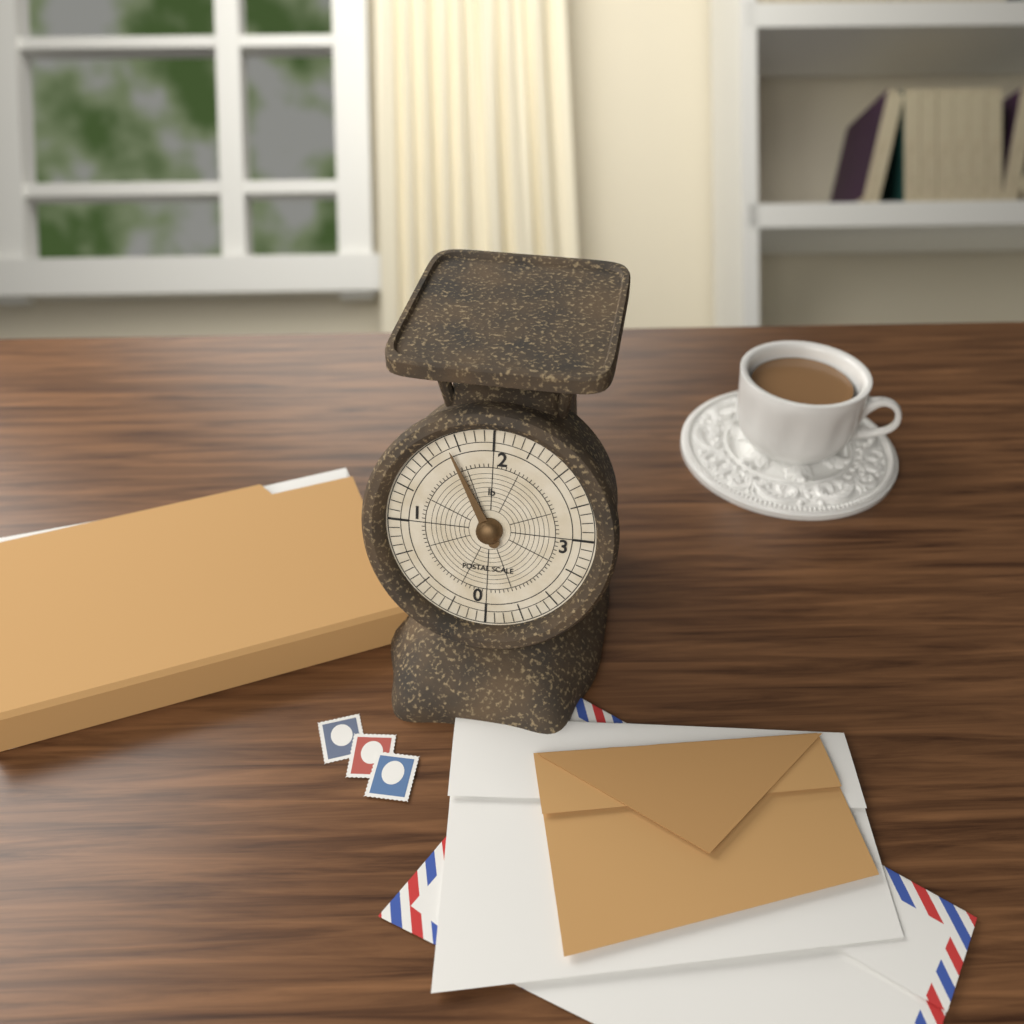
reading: 1.6875 lb
